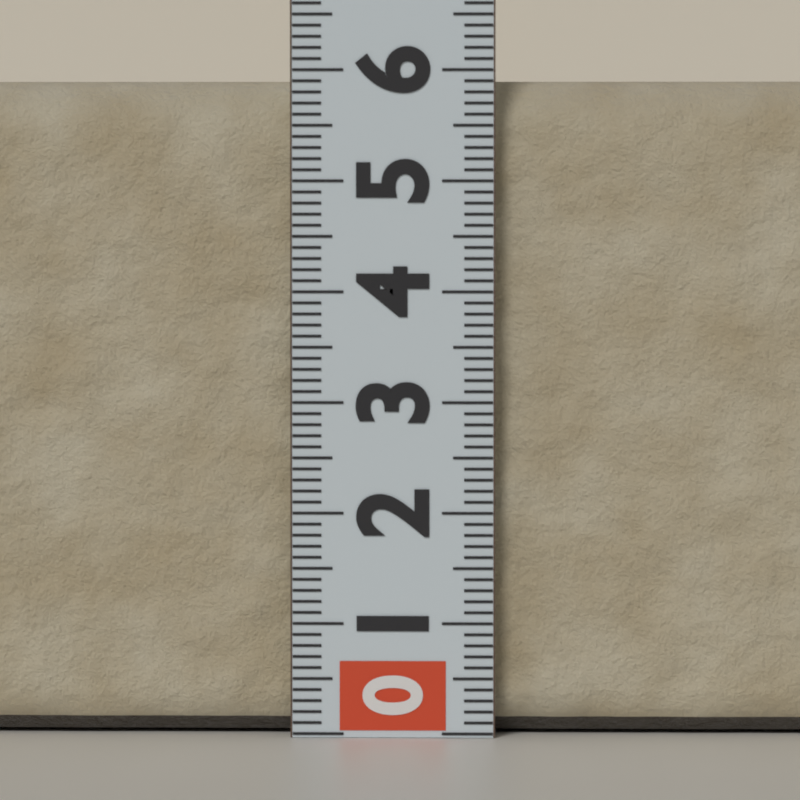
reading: 5.9 (no unit)
